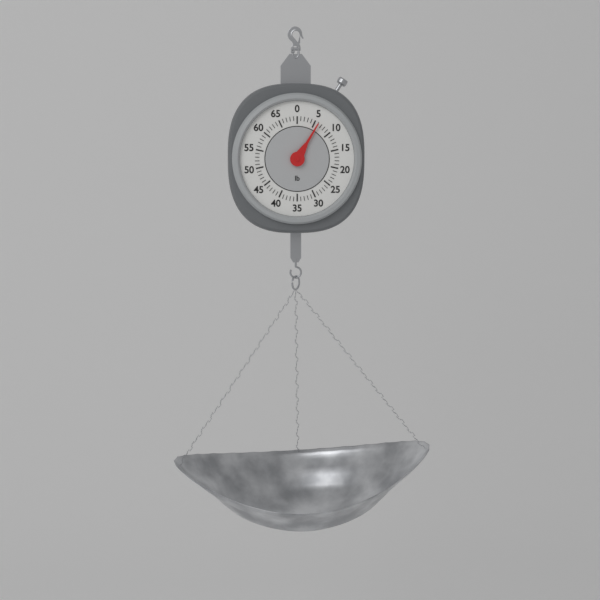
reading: 6 lb
